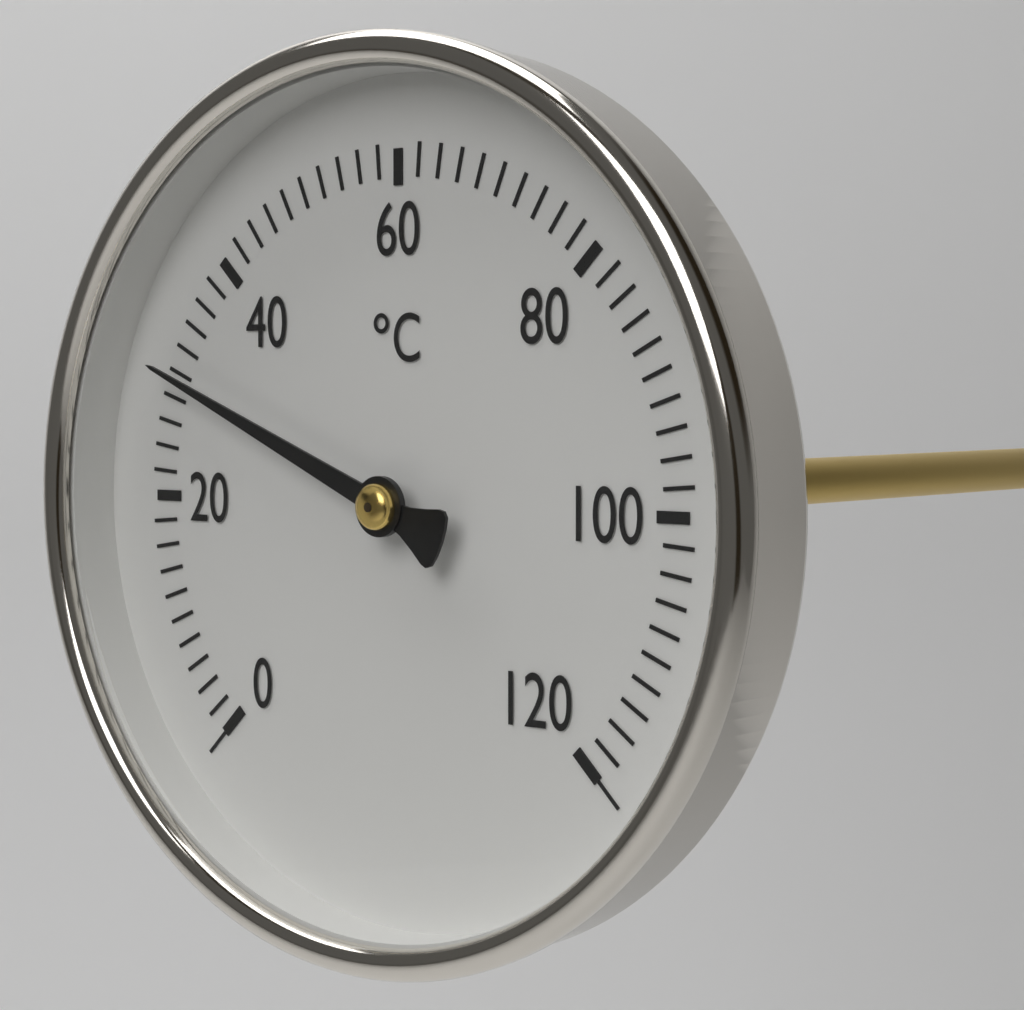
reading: 30 °C
